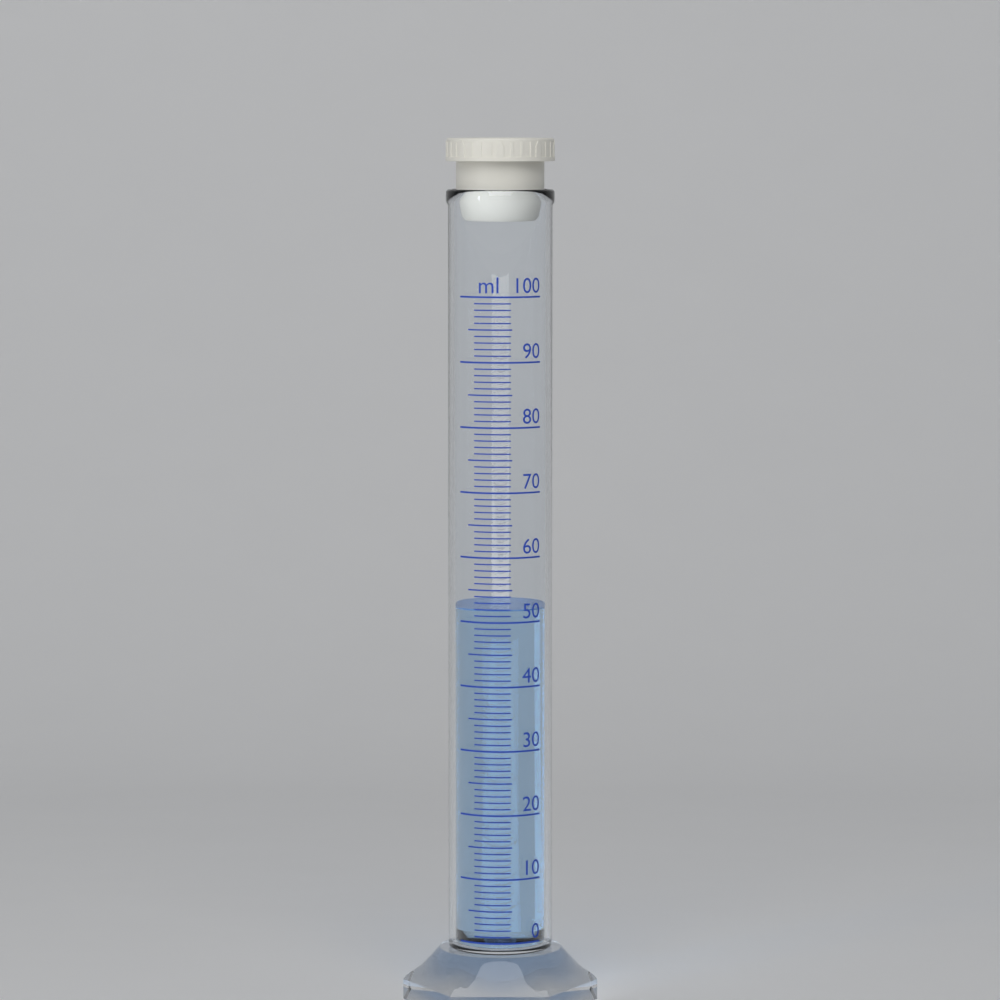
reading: 52 ml
